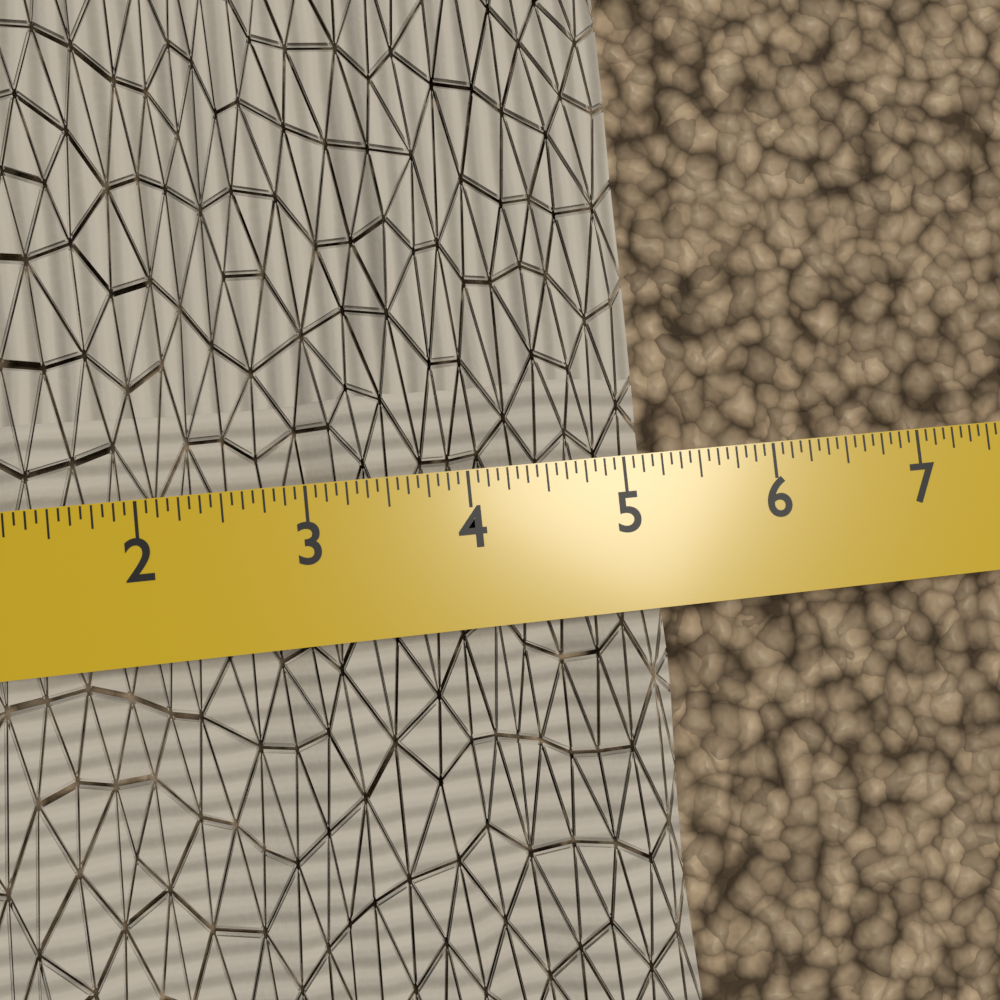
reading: 5.1875 in
